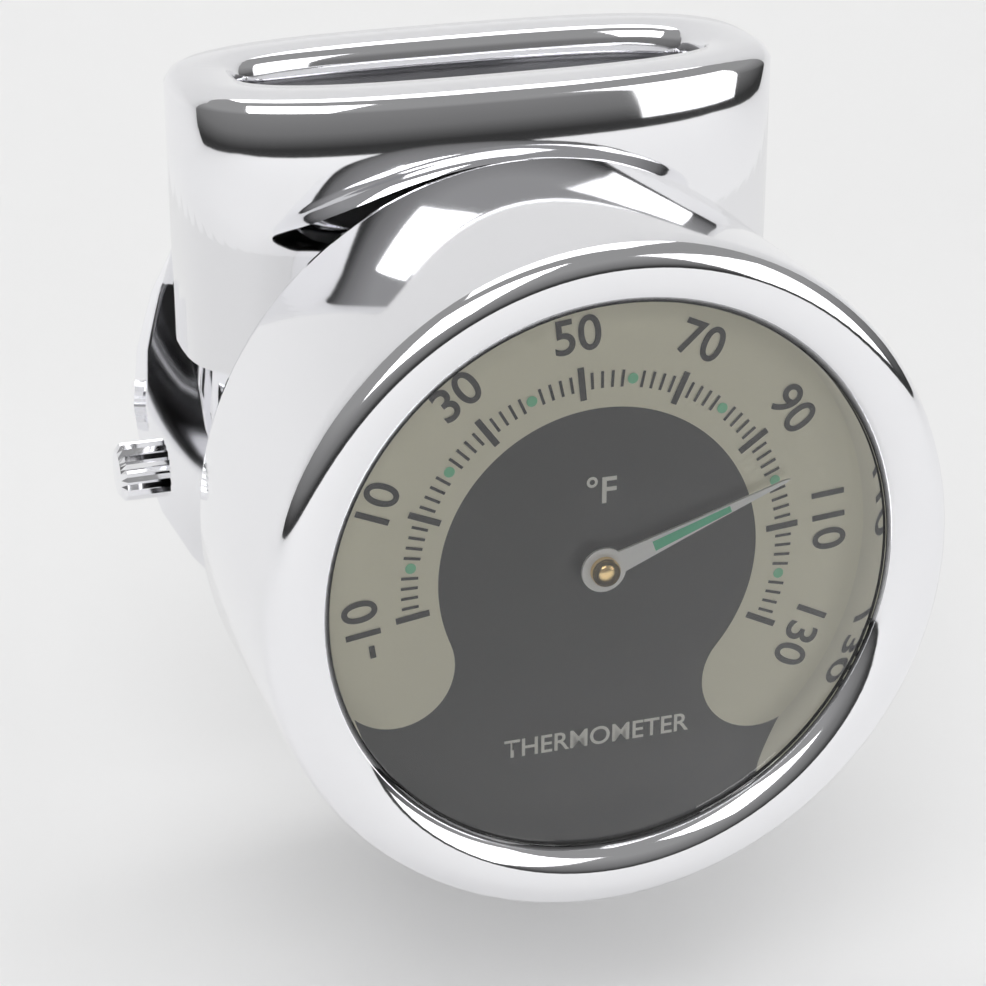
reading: 100 °F
